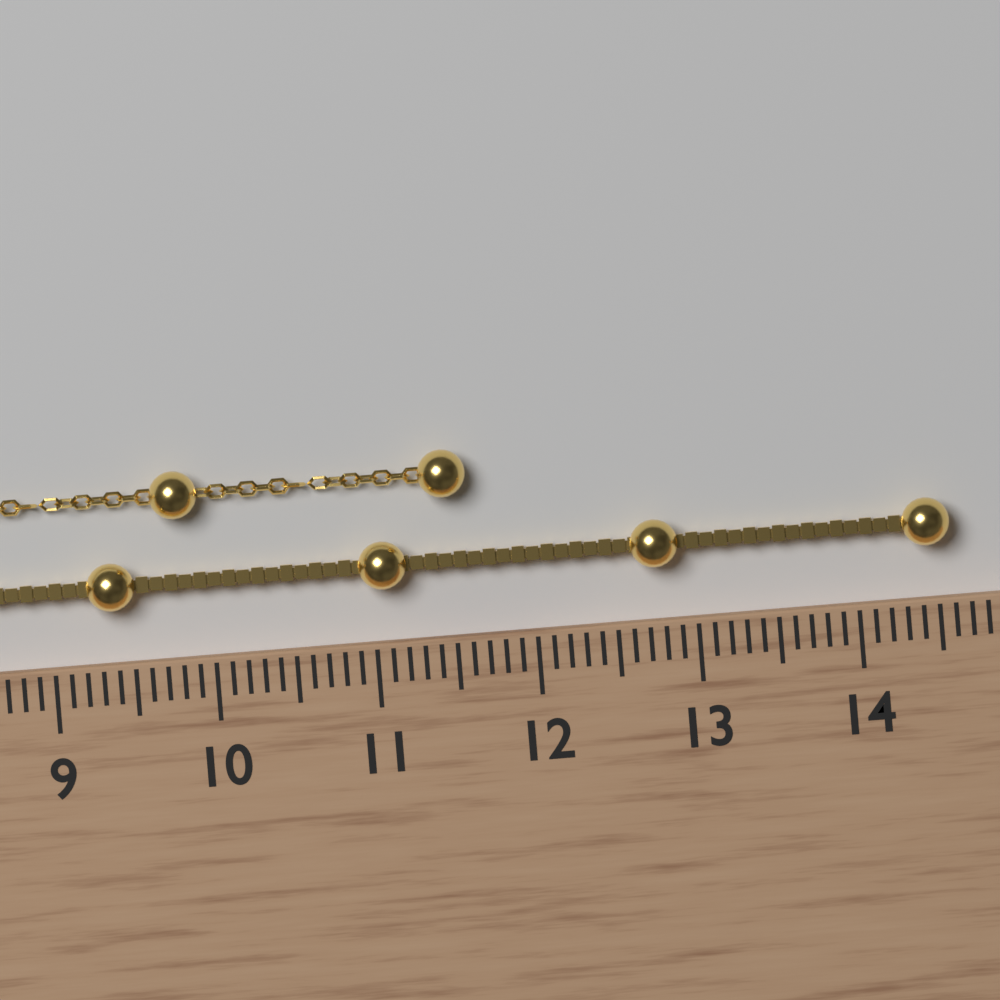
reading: 14.6 cm
